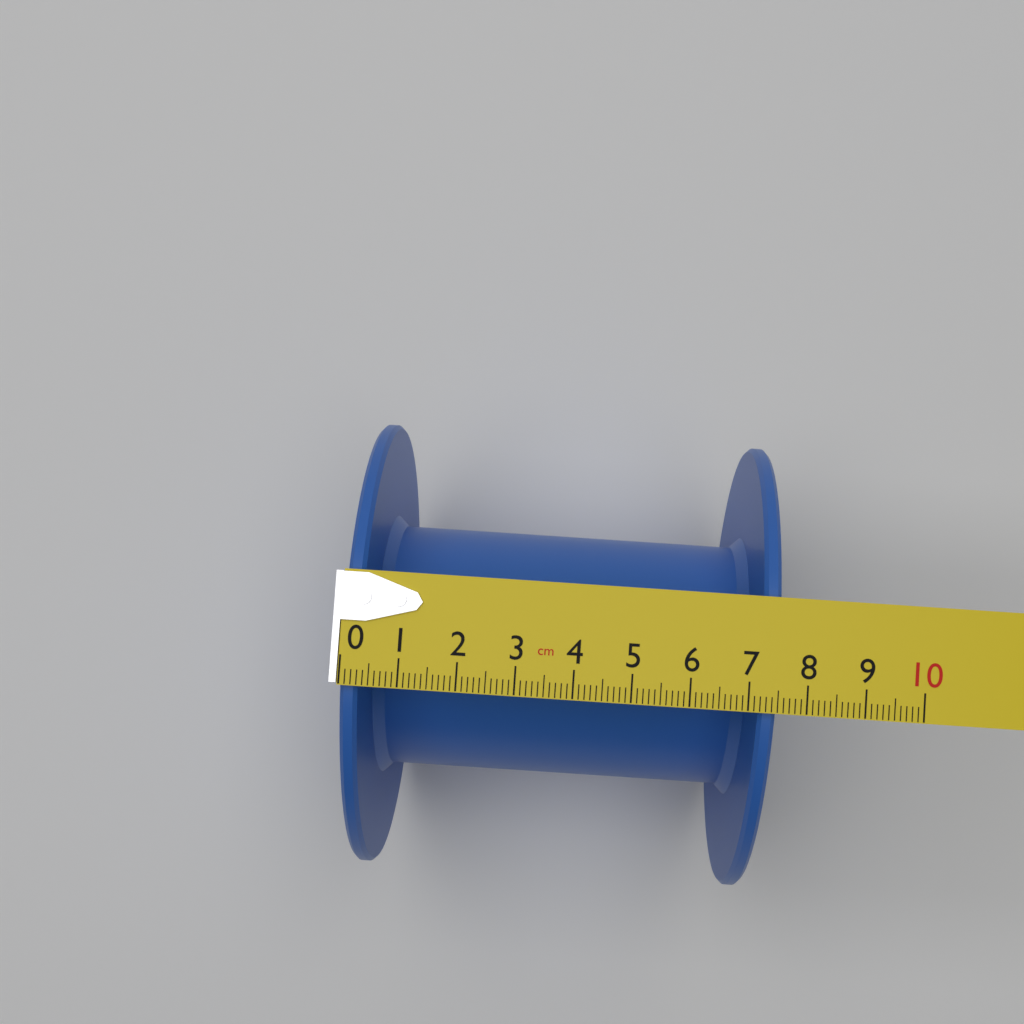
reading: 7.5 cm
